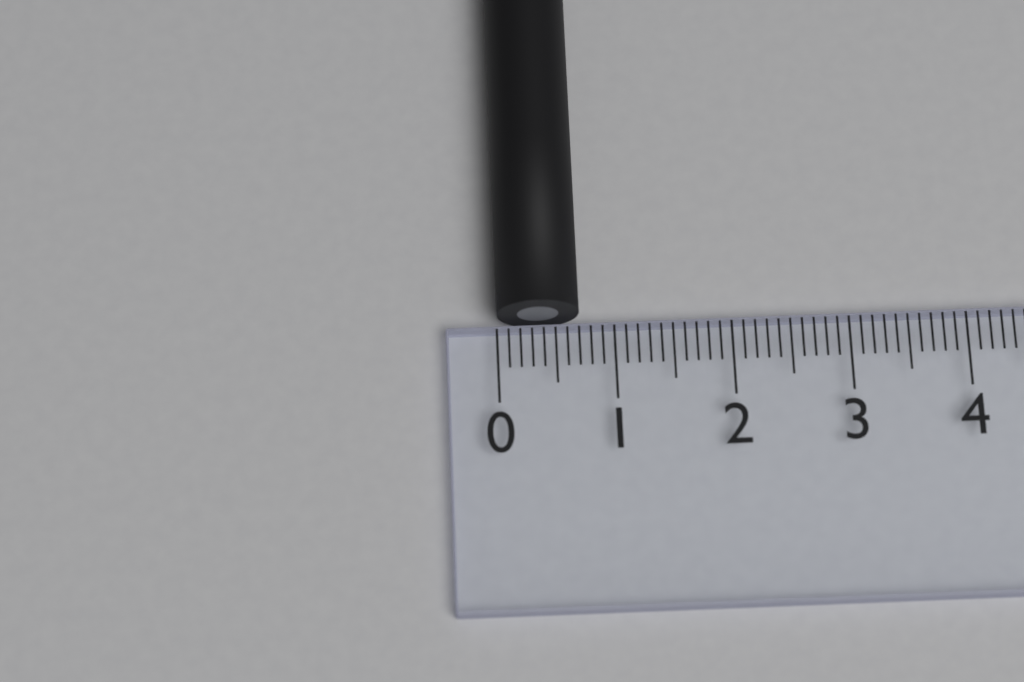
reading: 0.7 (no unit)
